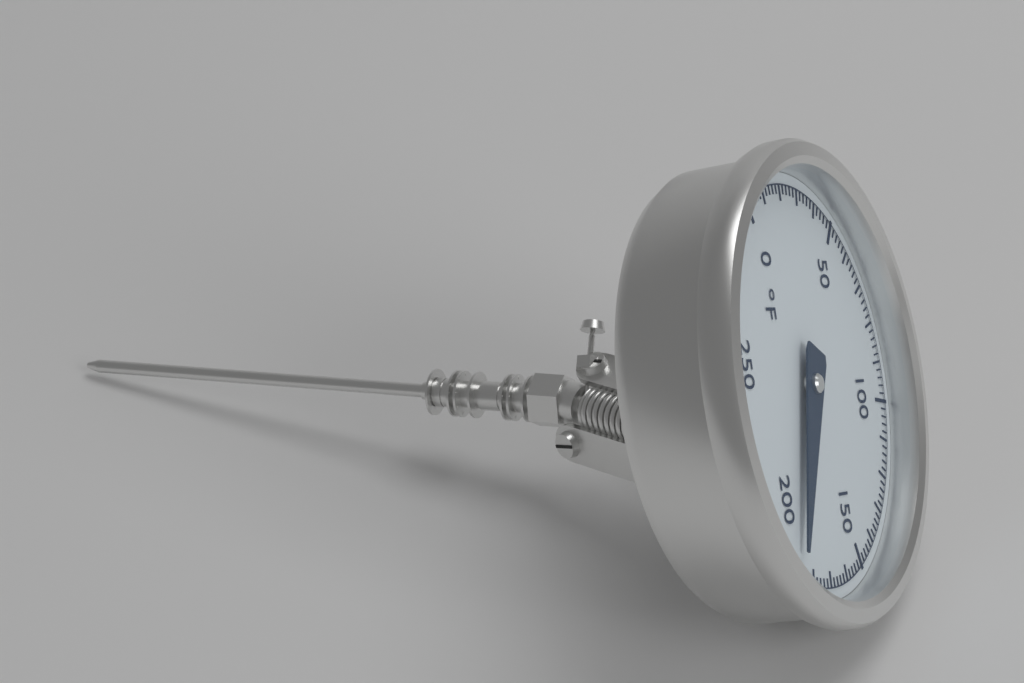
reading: 188 °F
